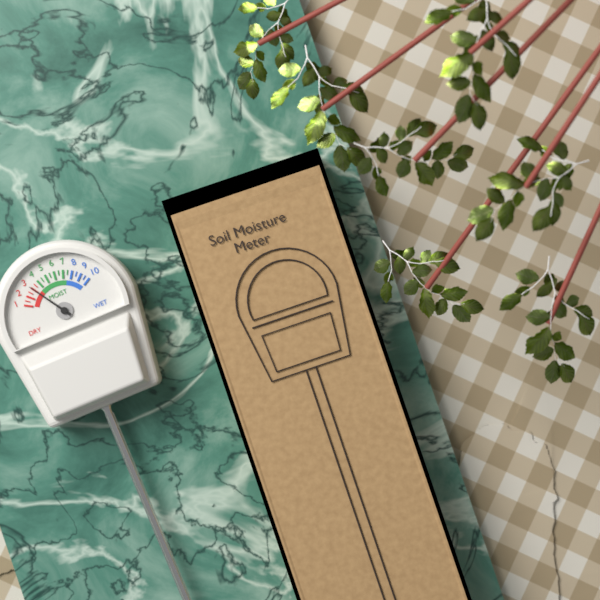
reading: 3.0 (no unit)
